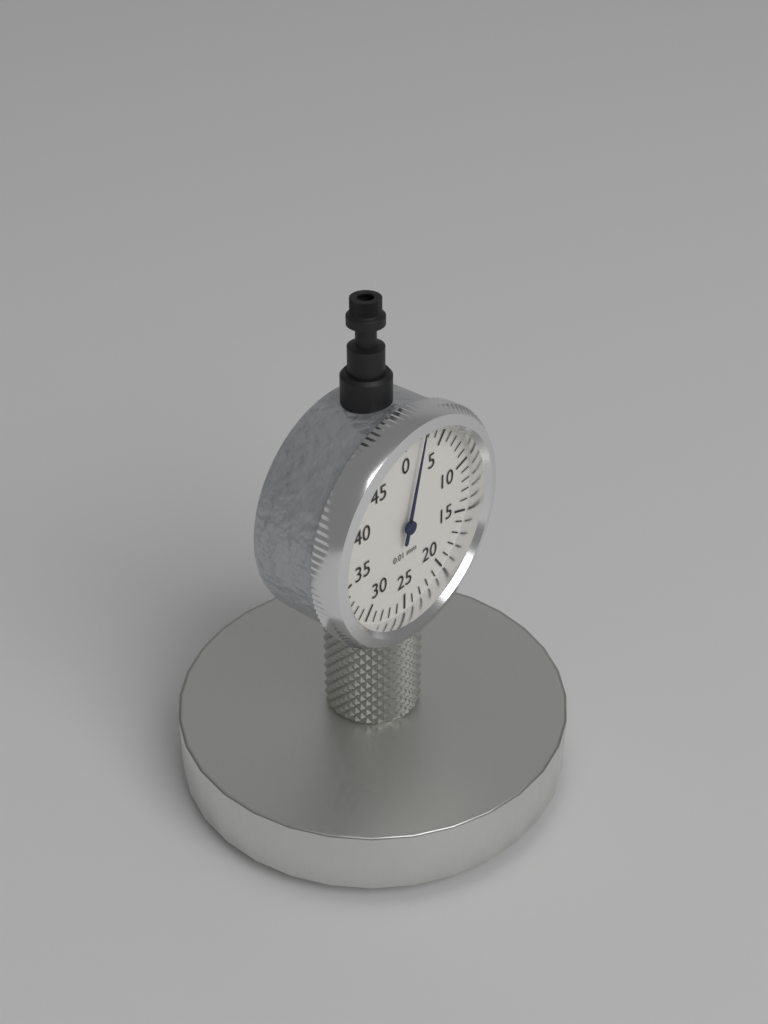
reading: 0.02 mm
